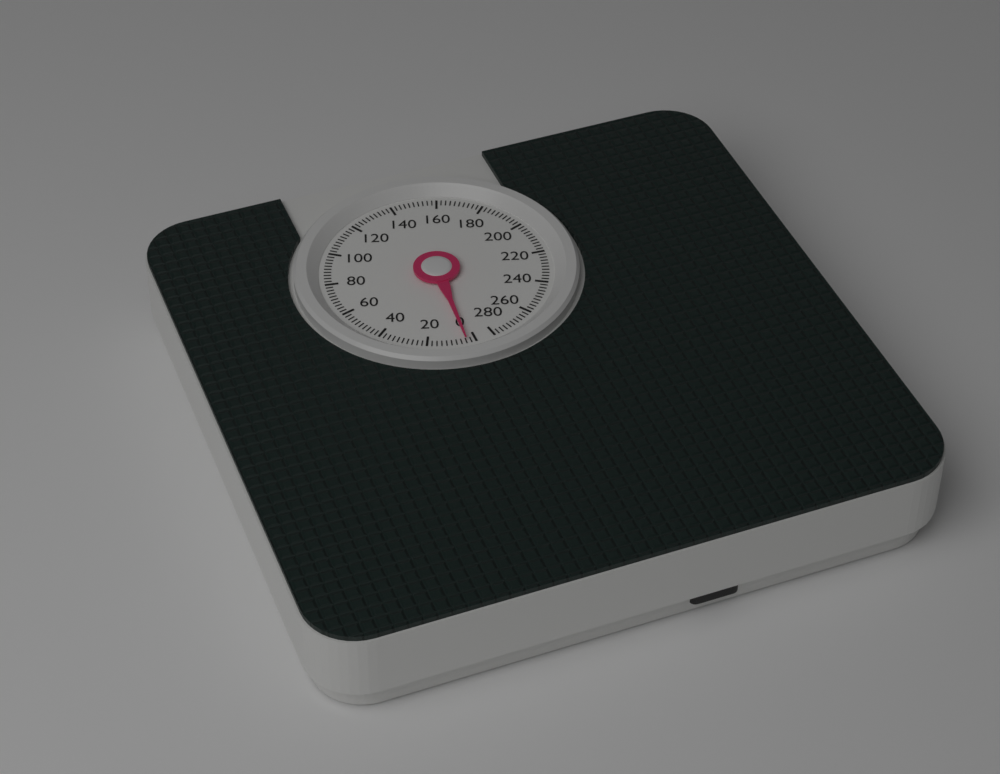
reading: 4 (no unit)
